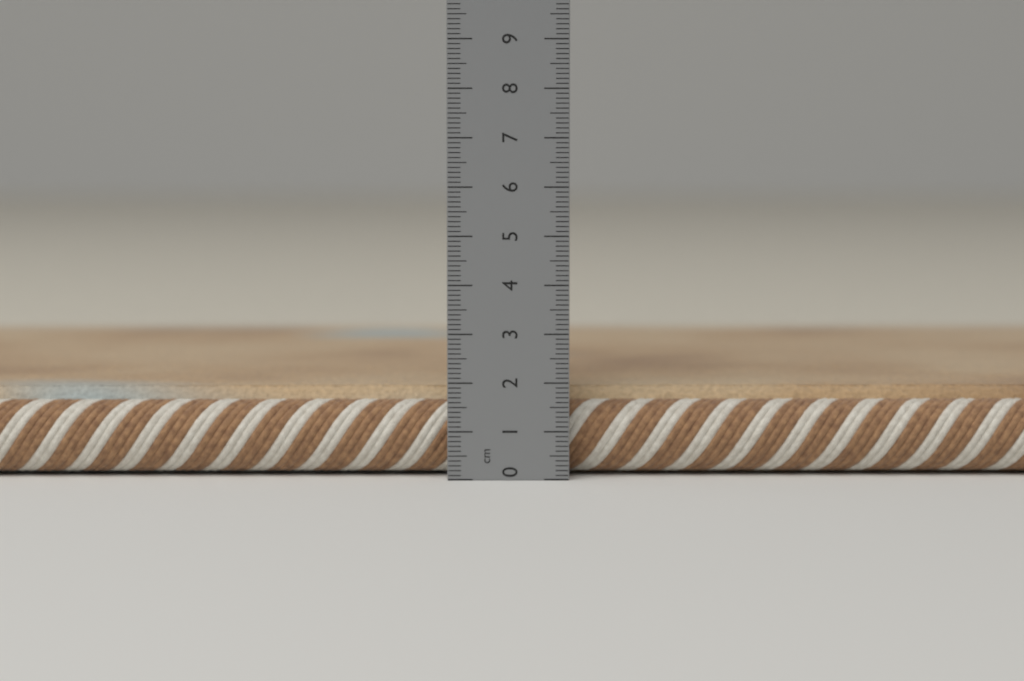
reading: 1.9 cm
